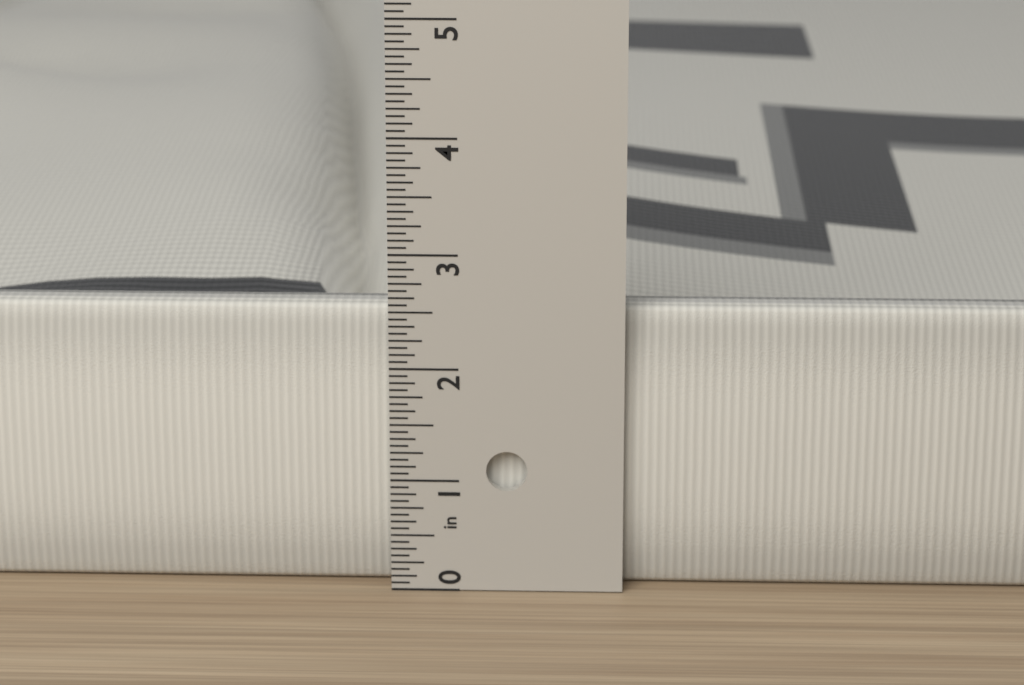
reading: 2.5000 in
